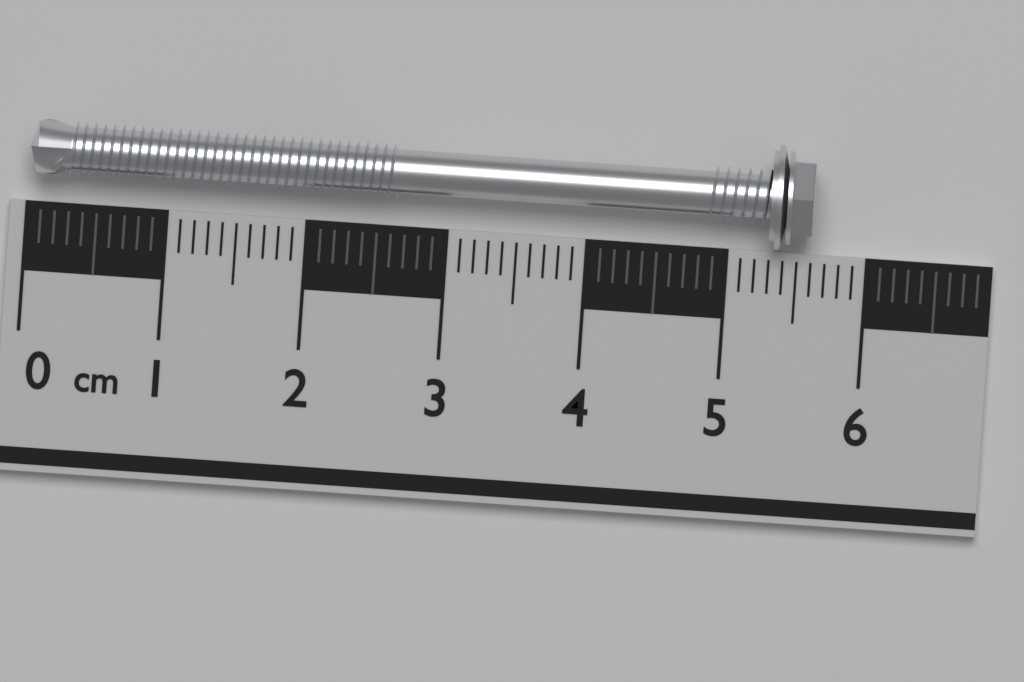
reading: 5.6 cm
